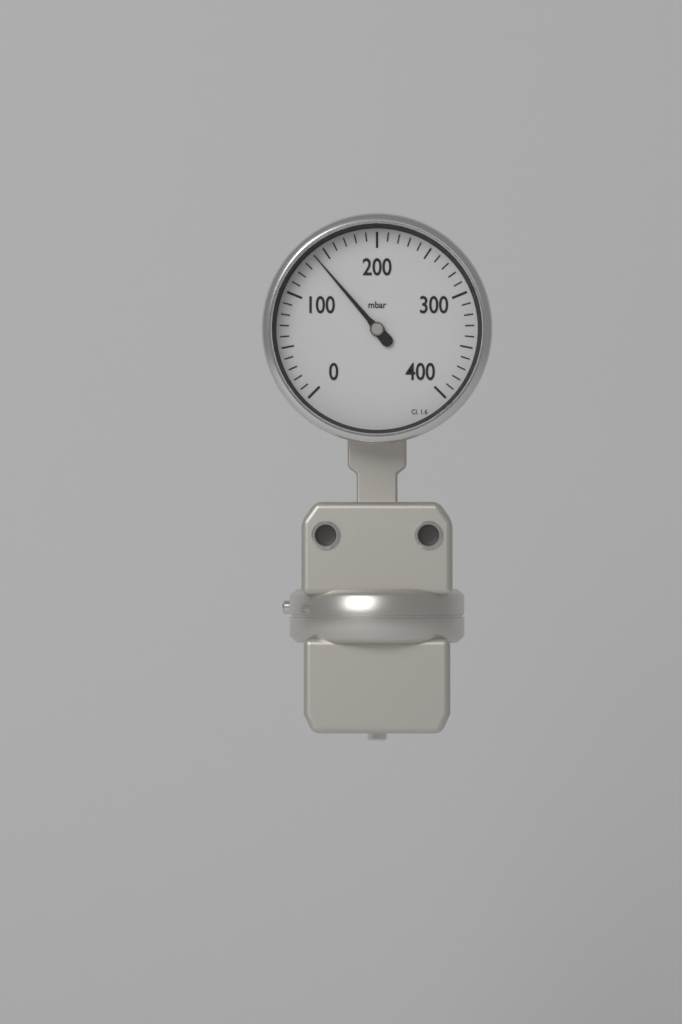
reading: 140 mbar
